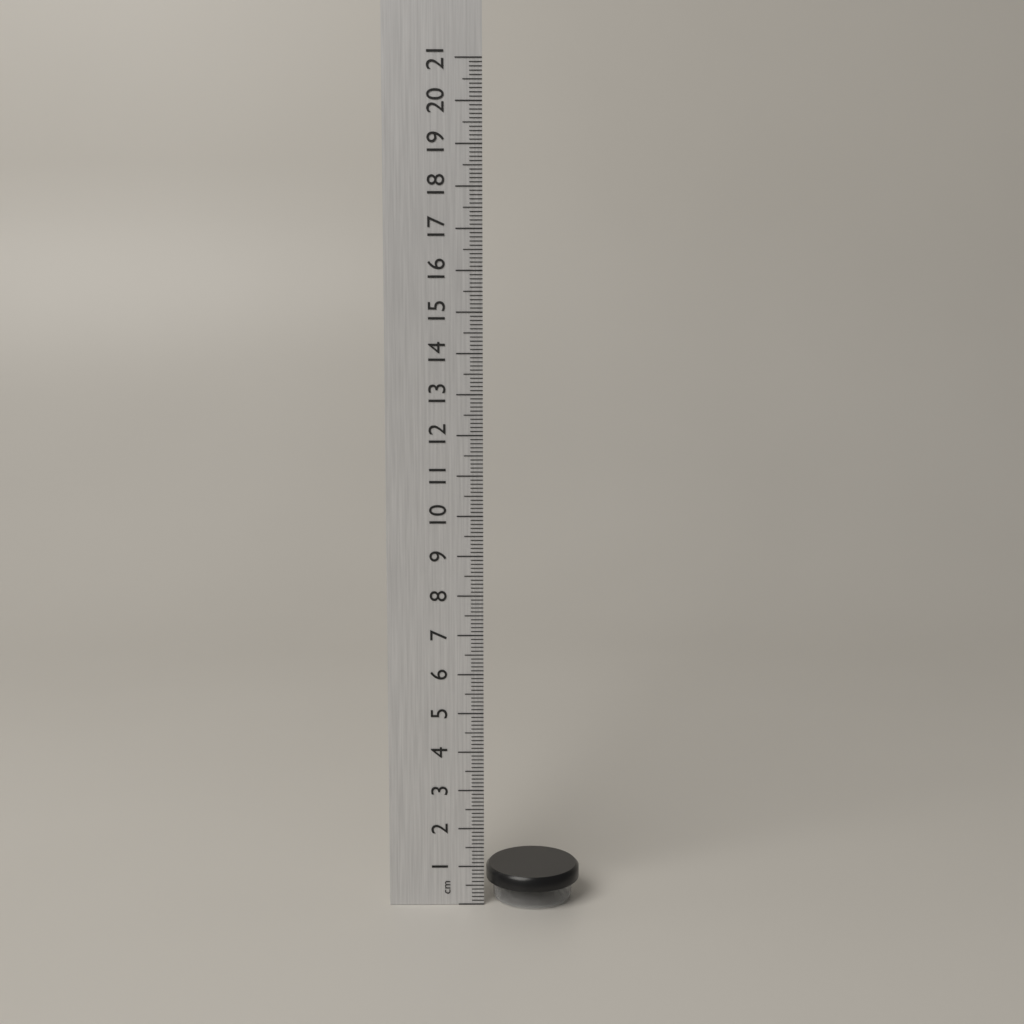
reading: 0.9 cm
